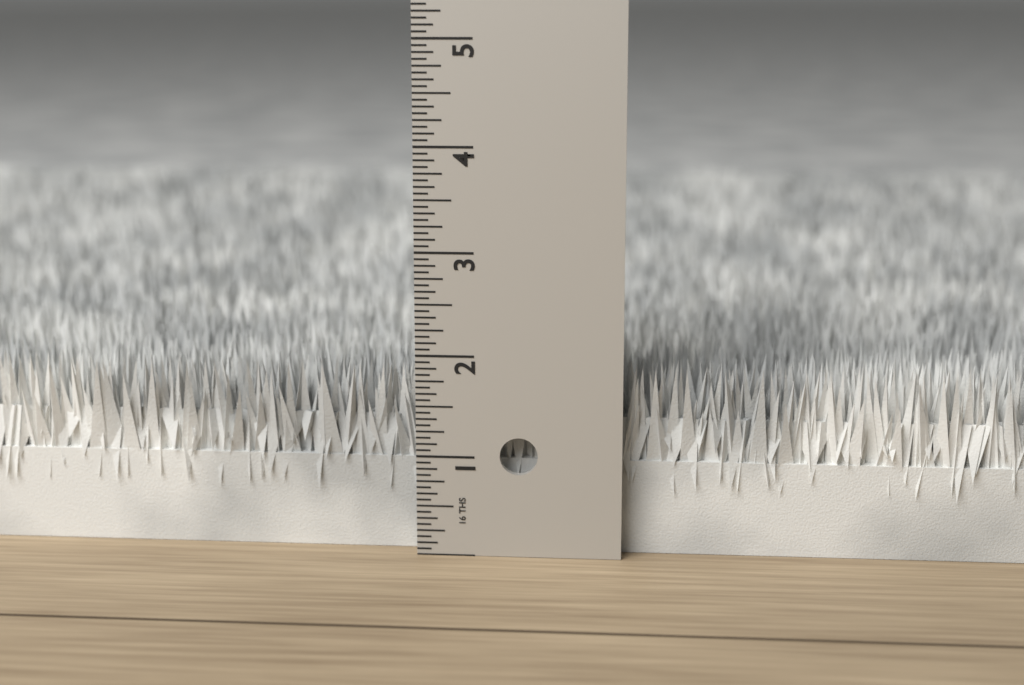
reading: 1.8750 in
